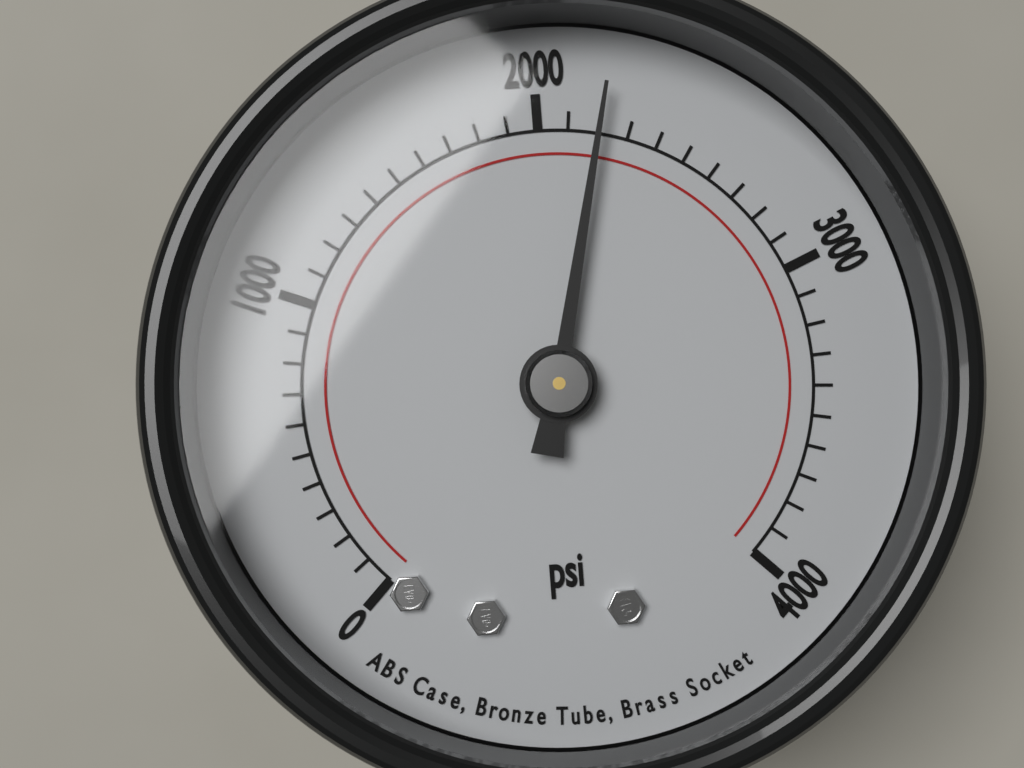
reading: 2200 psi
